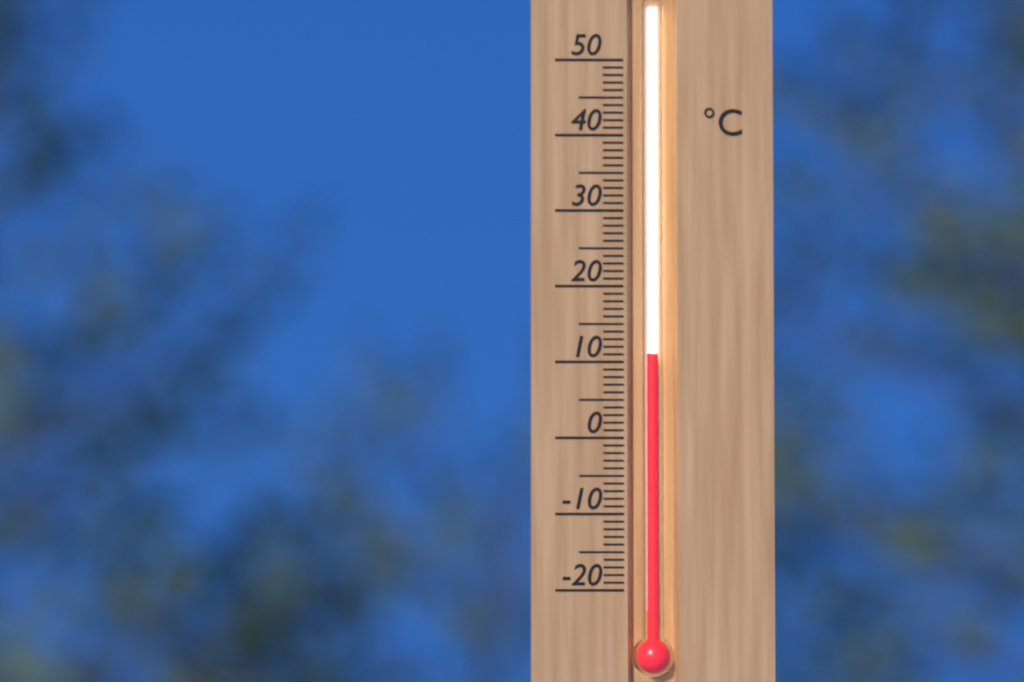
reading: 11 °C
